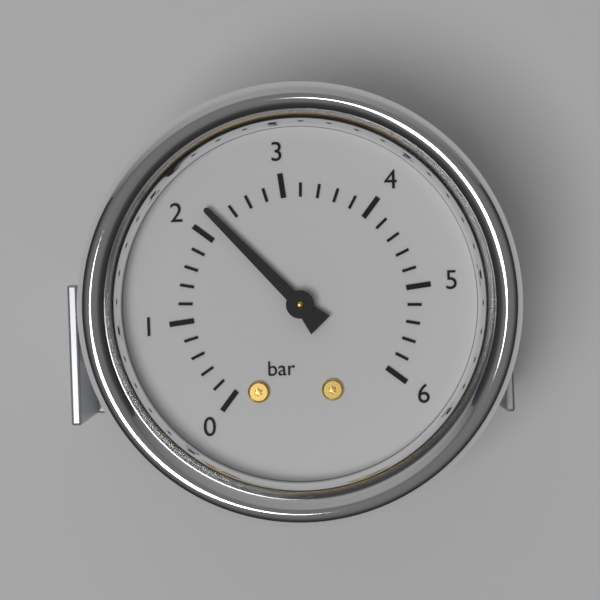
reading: 2.2 bar
